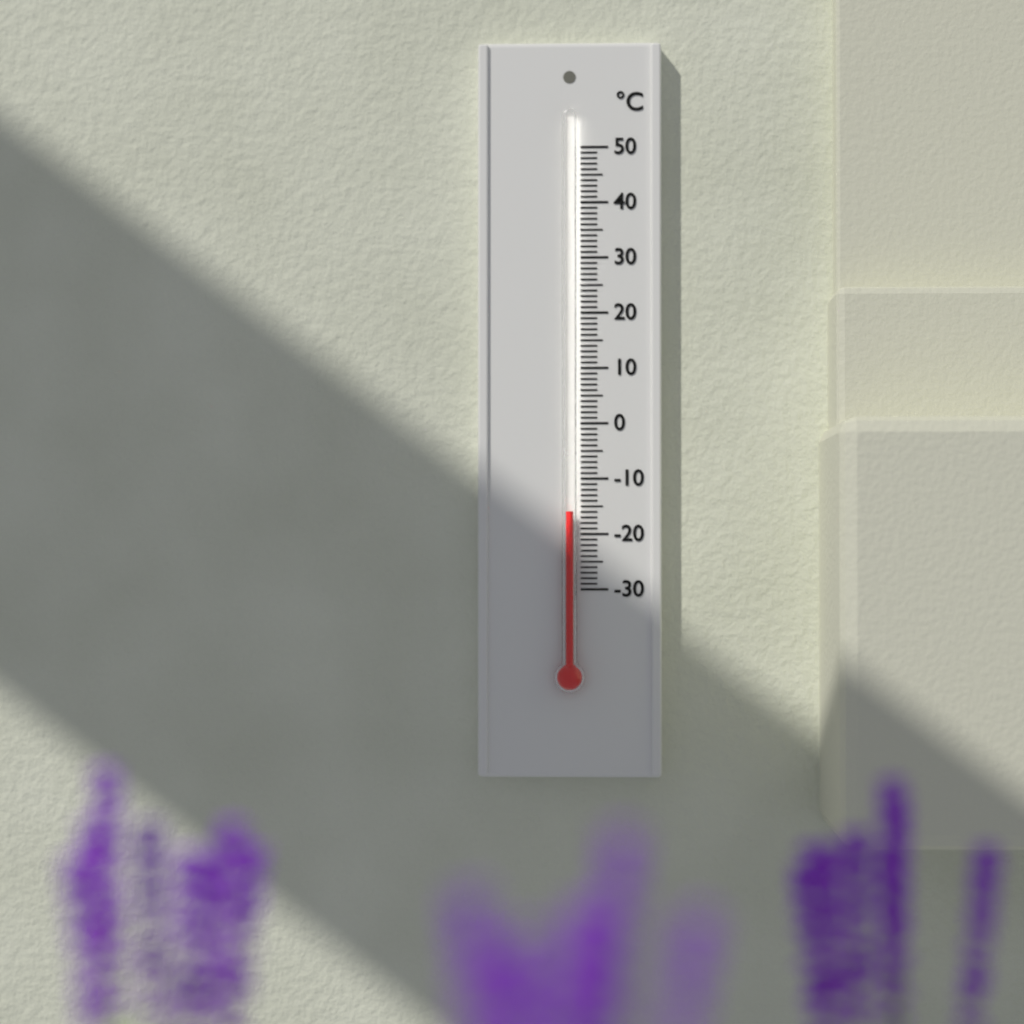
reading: -16 °C
